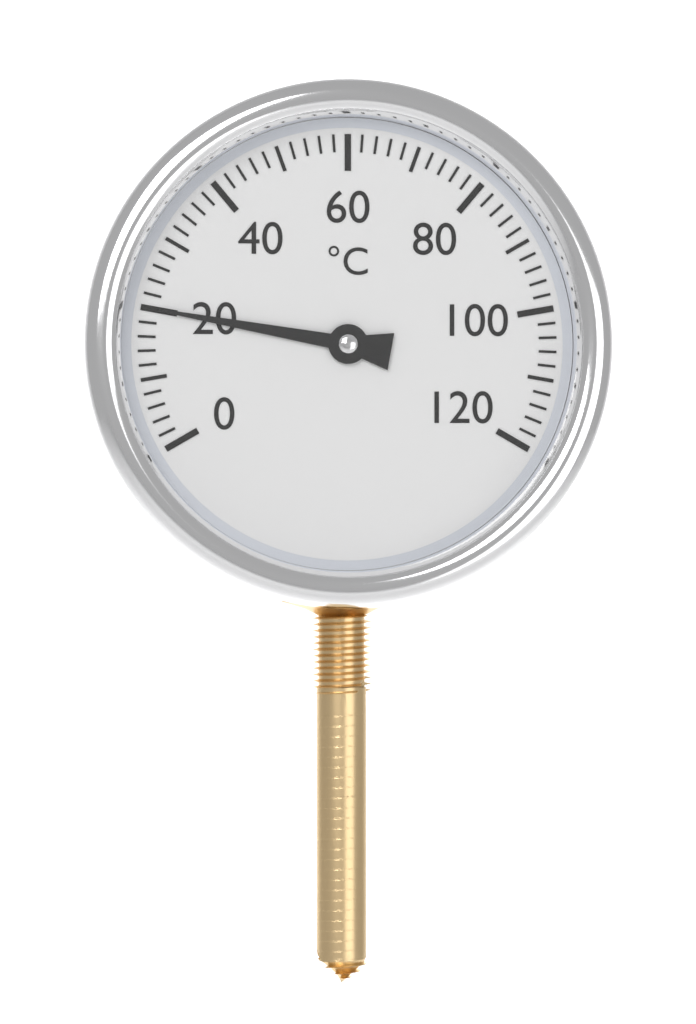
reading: 20 °C
